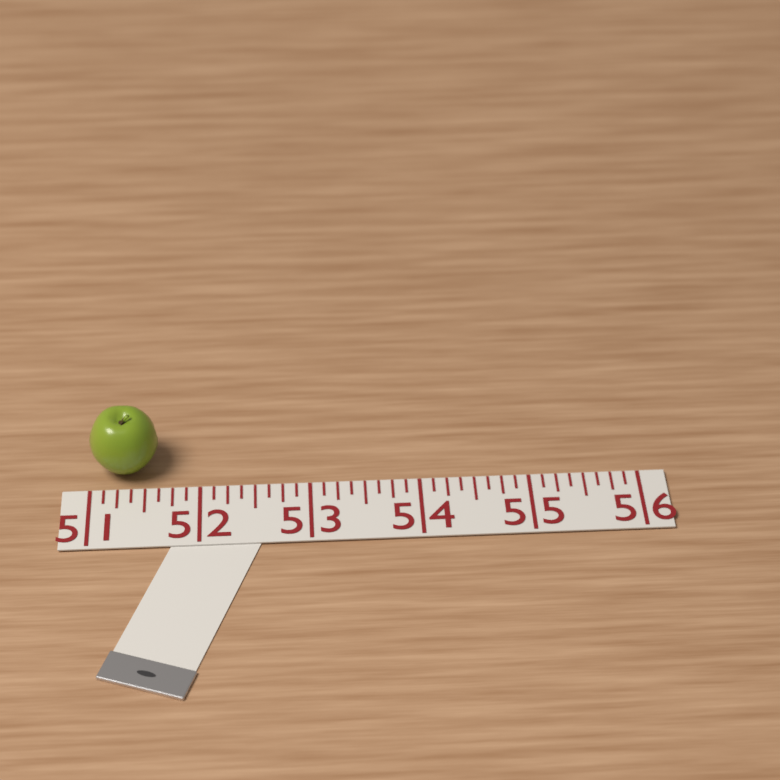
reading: 51.625 (no unit)
